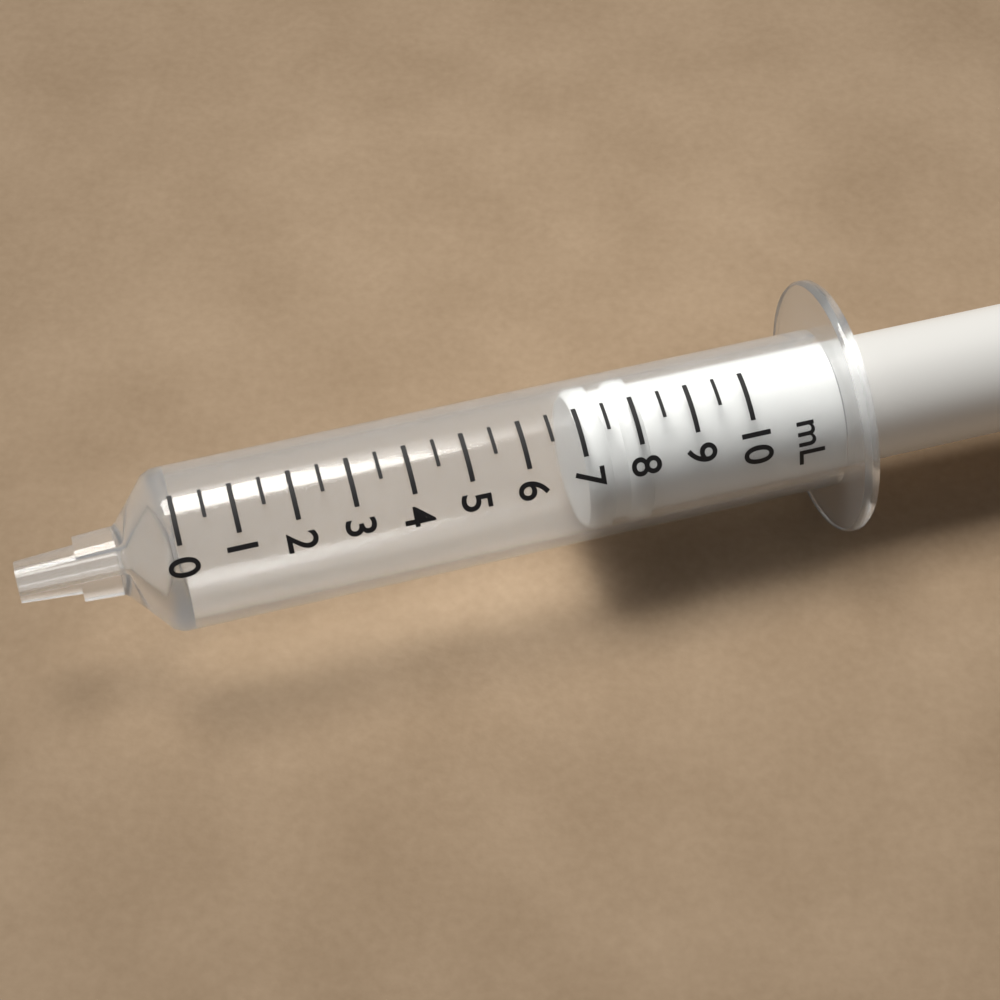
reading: 7.0 mL
